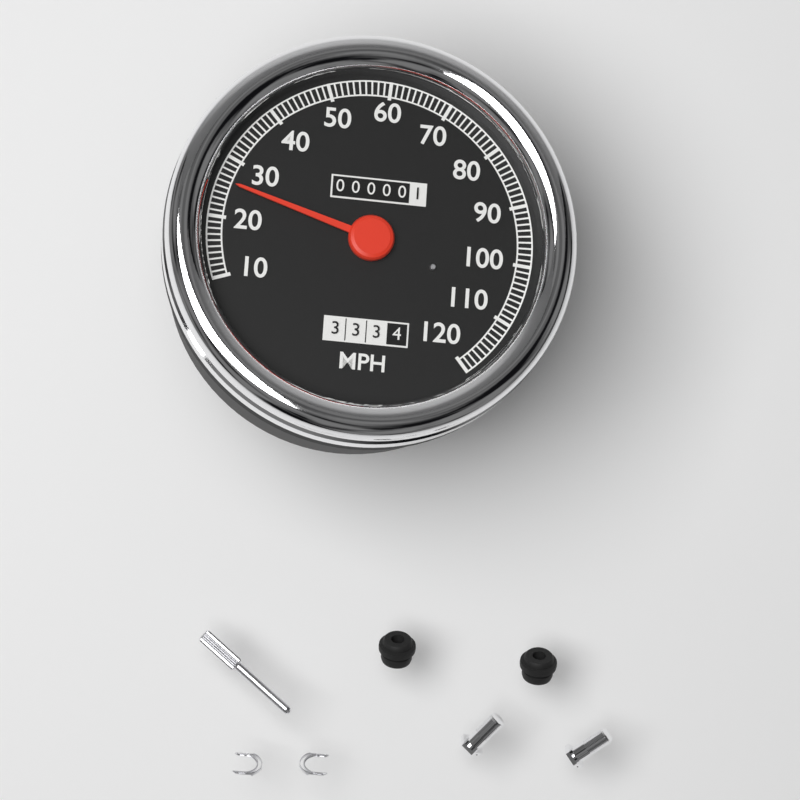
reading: 26 MPH
